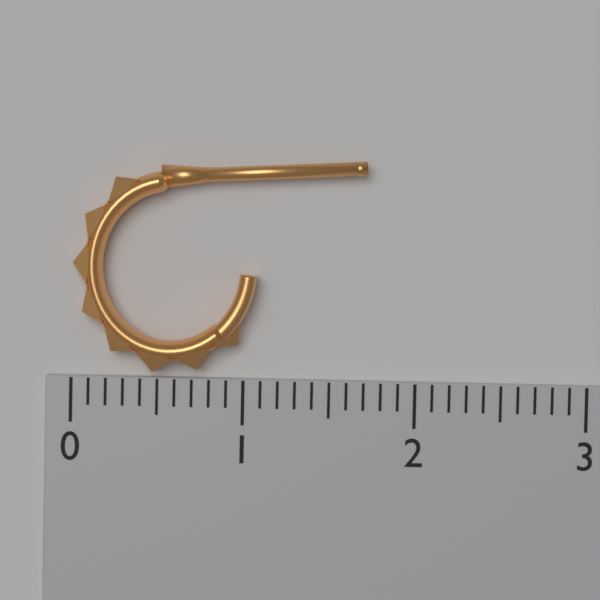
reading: 1.7 (no unit)
